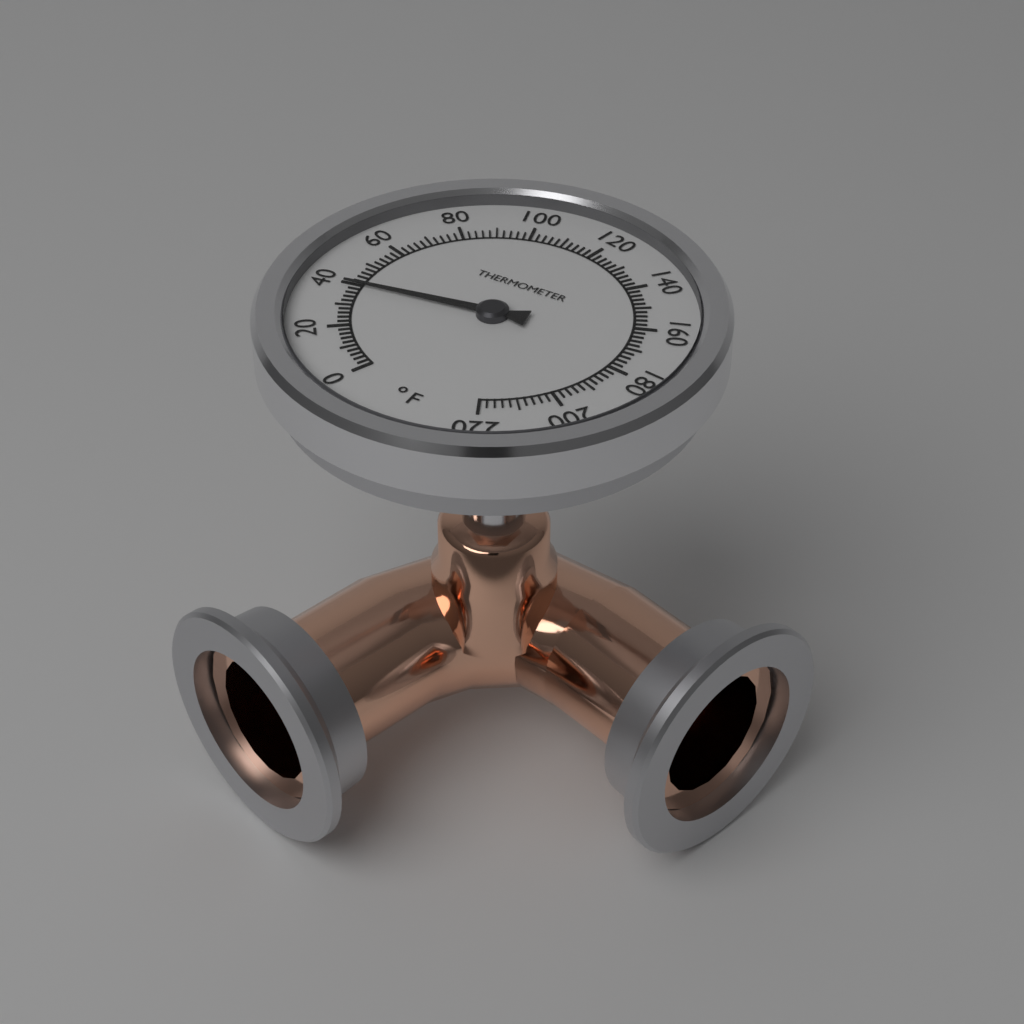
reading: 40 °F
